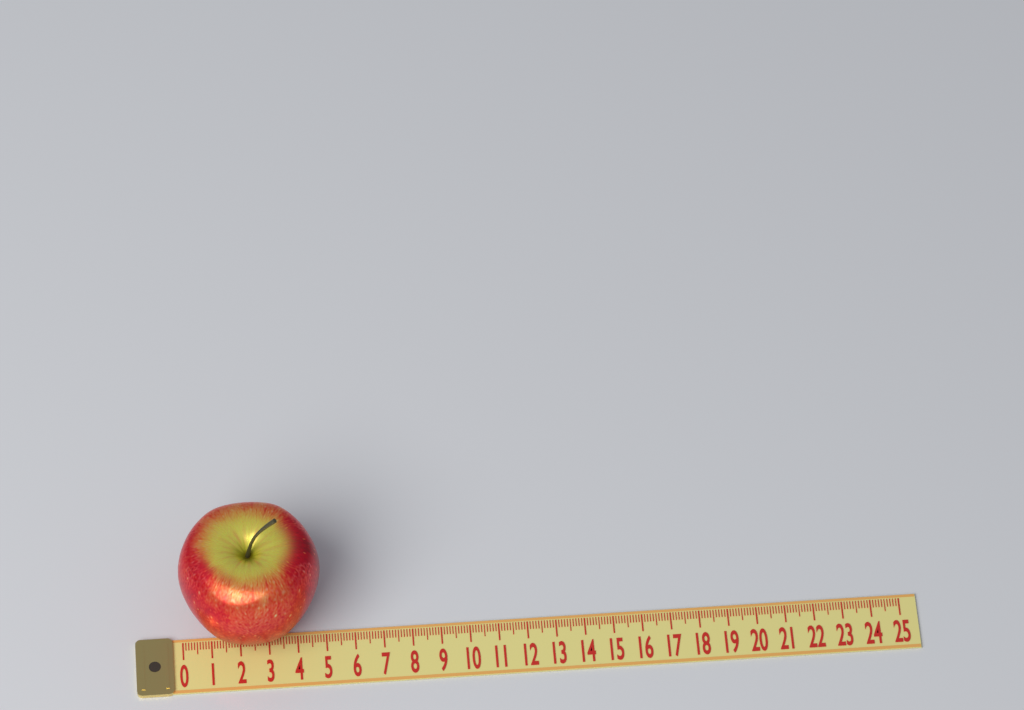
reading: 4.9 (no unit)
